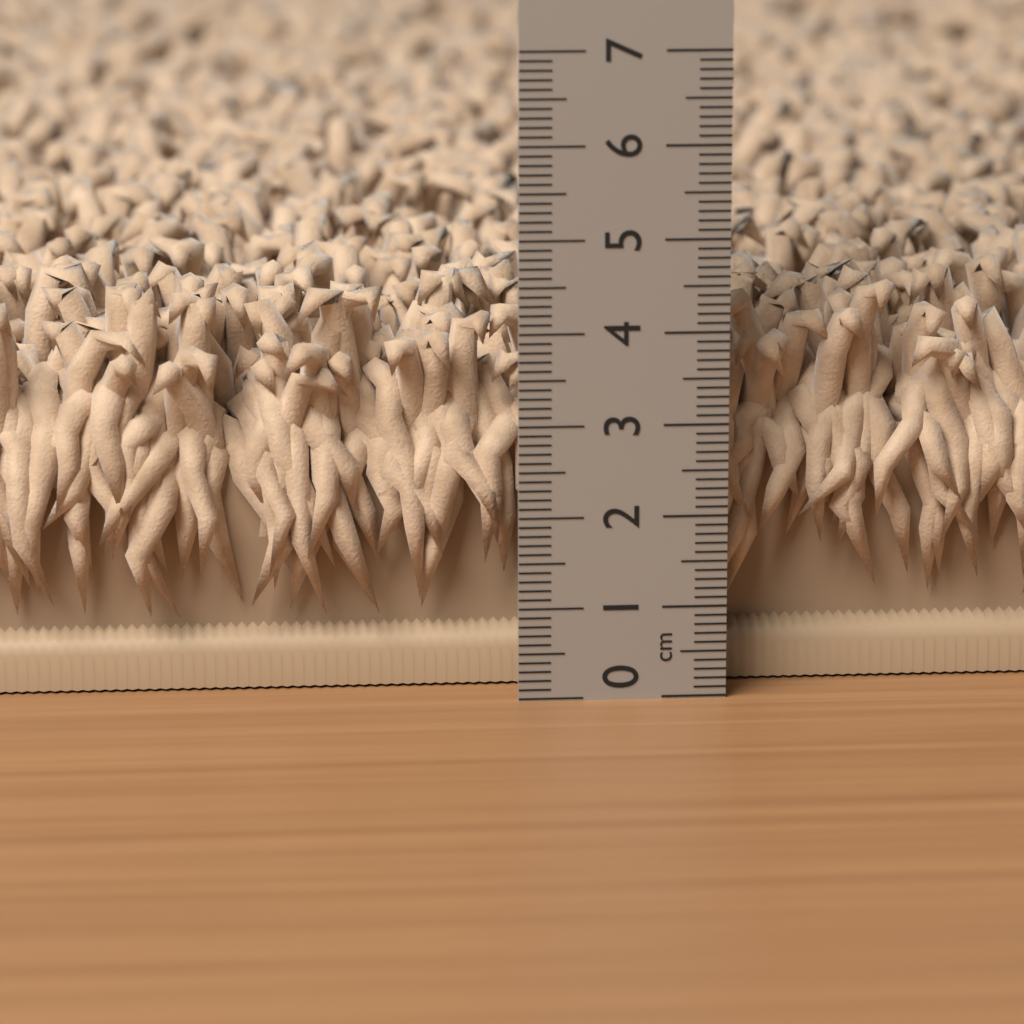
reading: 4.4 cm
